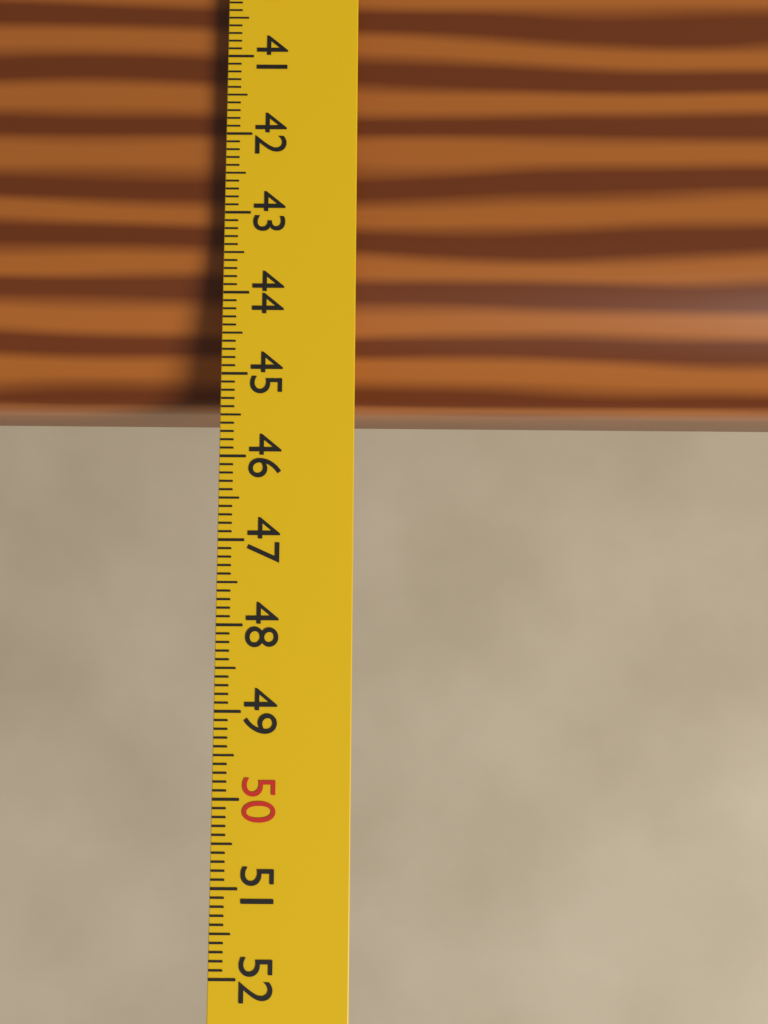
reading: 45.3 cm
